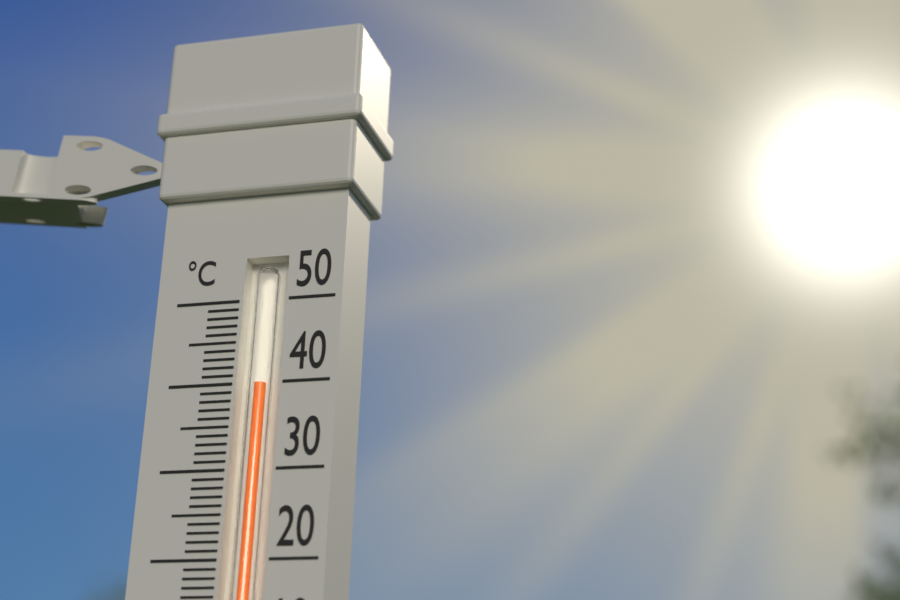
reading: 40 °C
